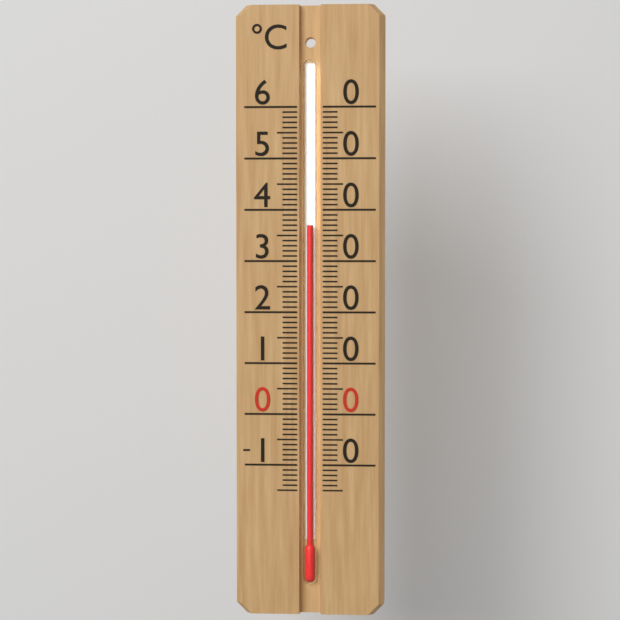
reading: 37 °C
